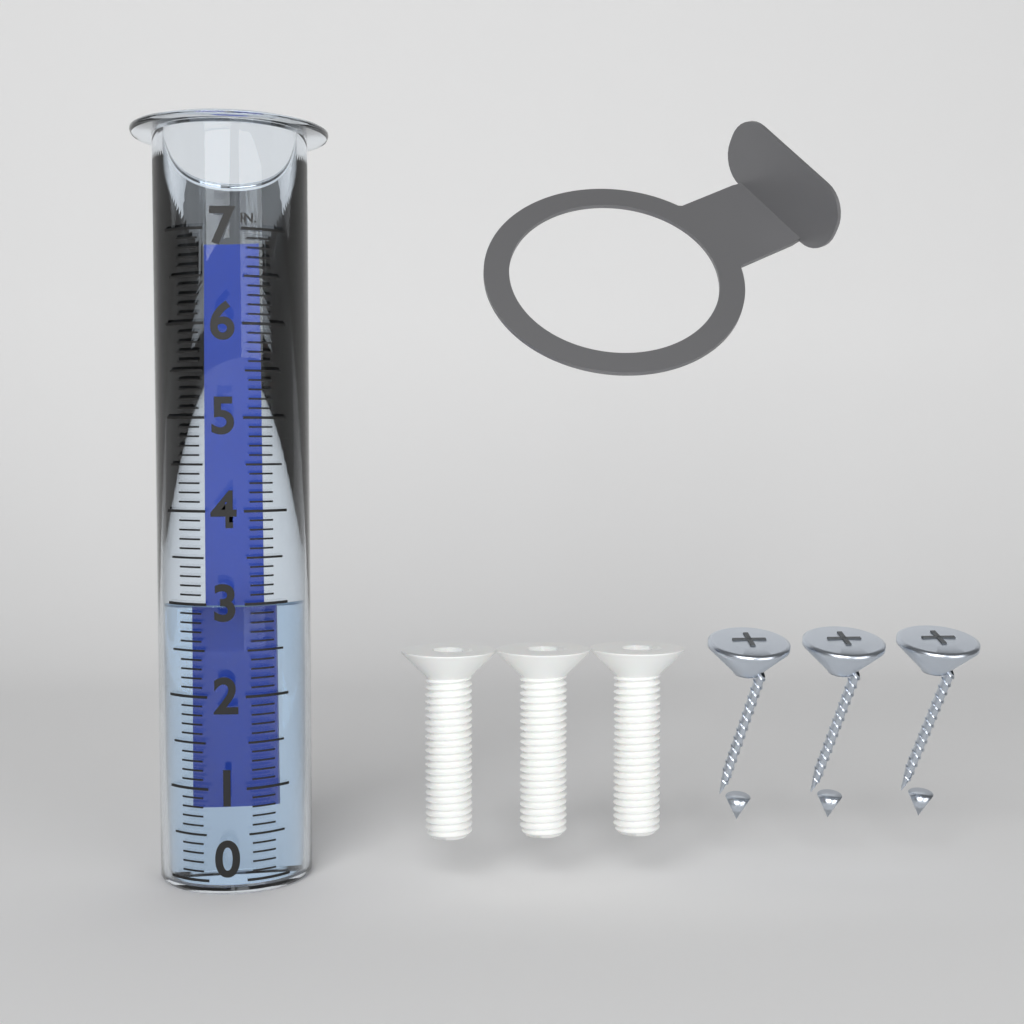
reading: 3.0 in
